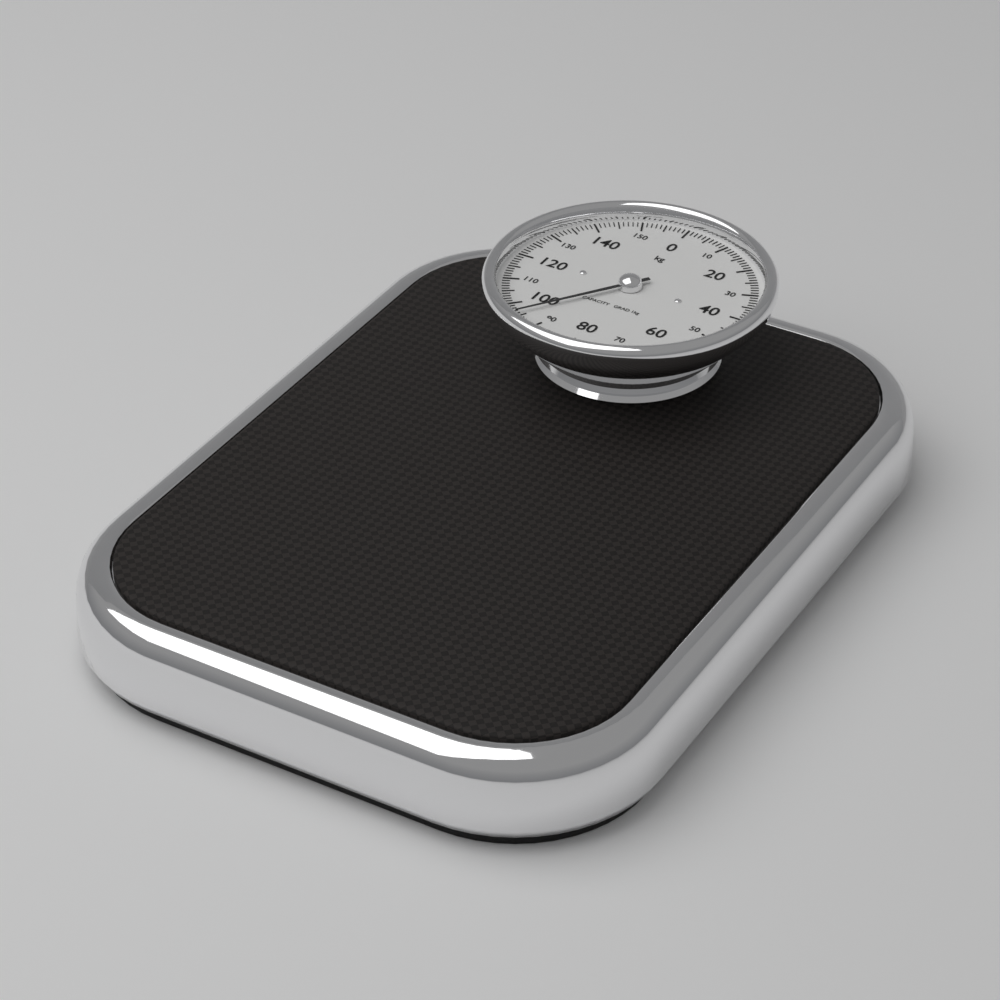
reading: 96 kg
